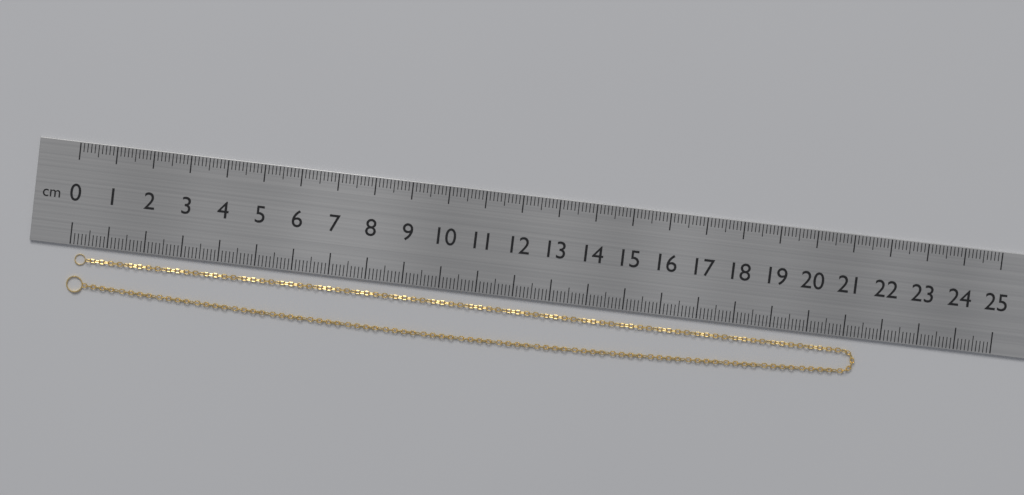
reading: 21.4 cm
